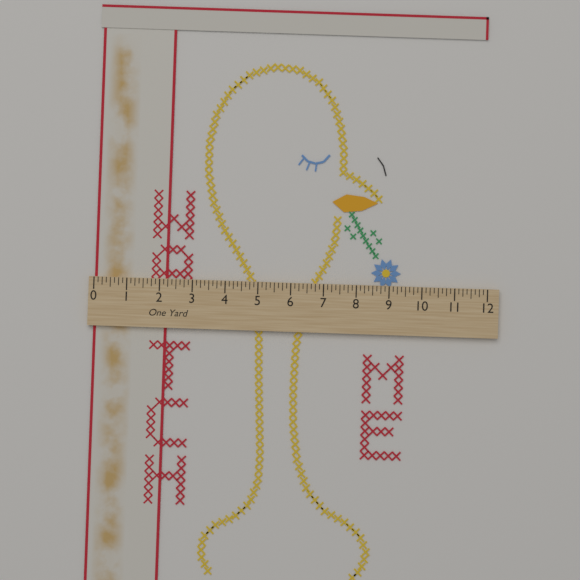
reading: 2.250 in
